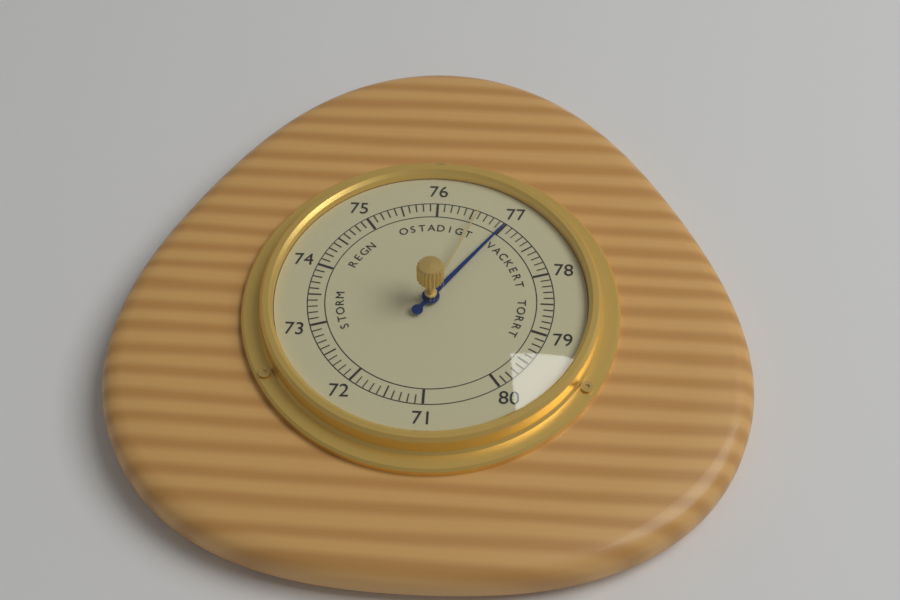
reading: 77.0 (no unit)
